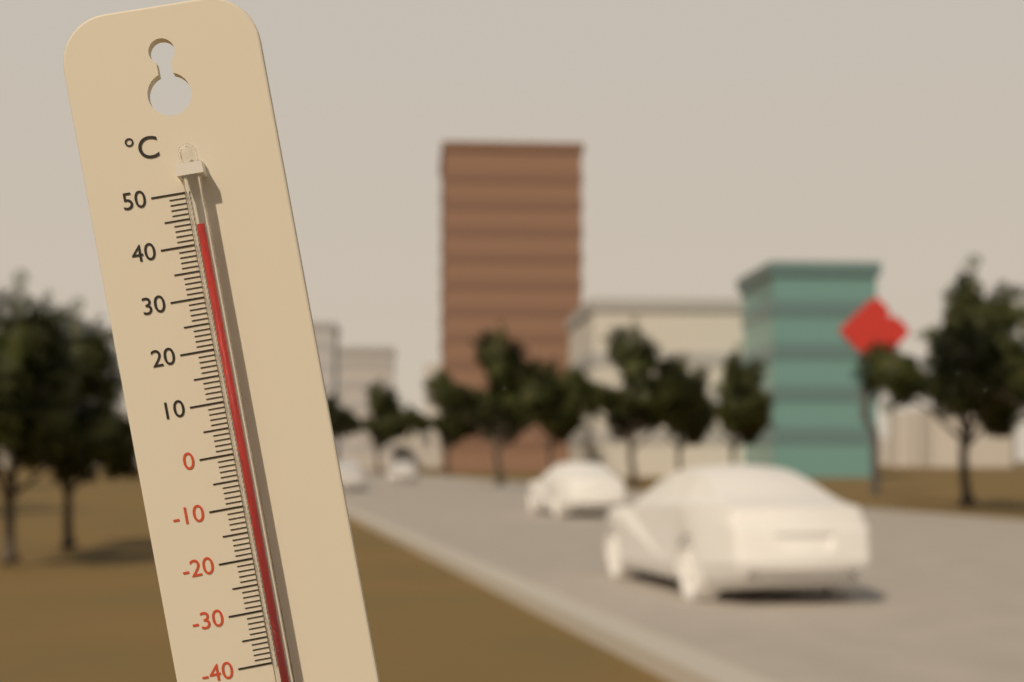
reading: 43 °C
